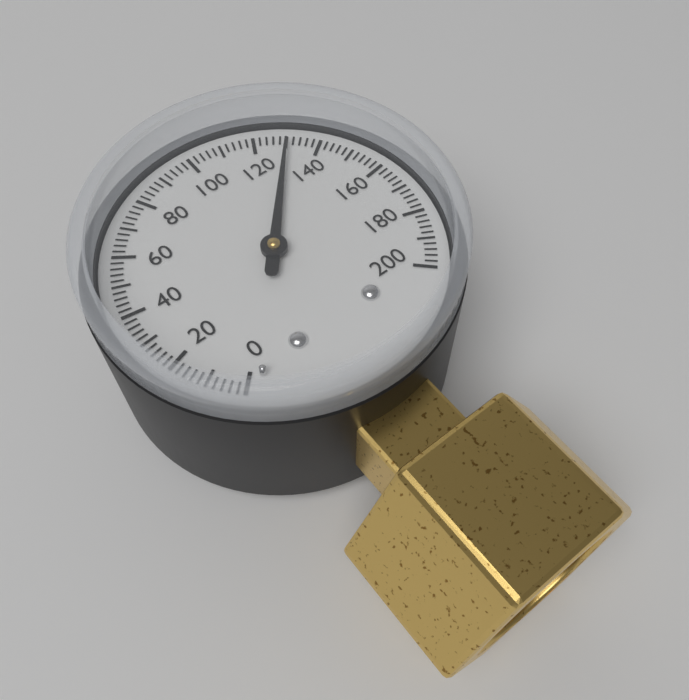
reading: 130 (no unit)
